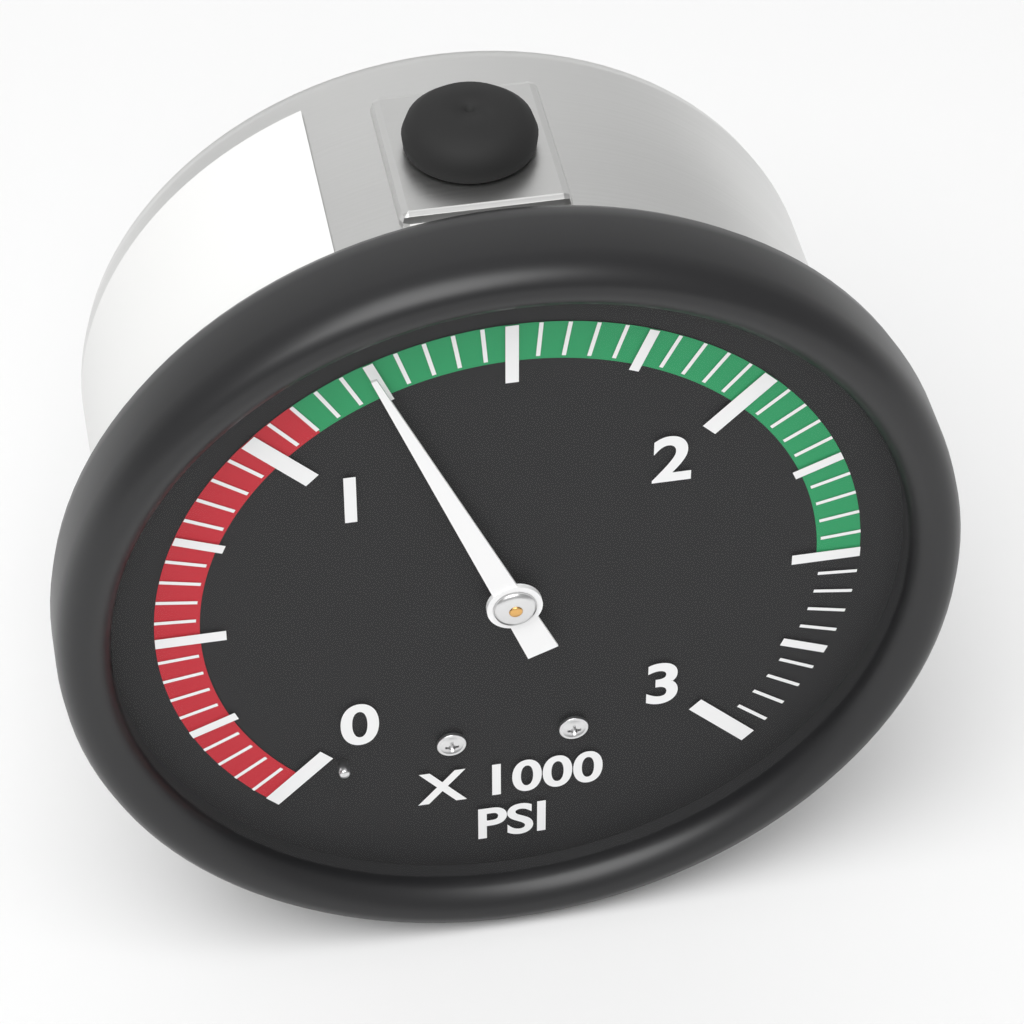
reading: 1250 psi
